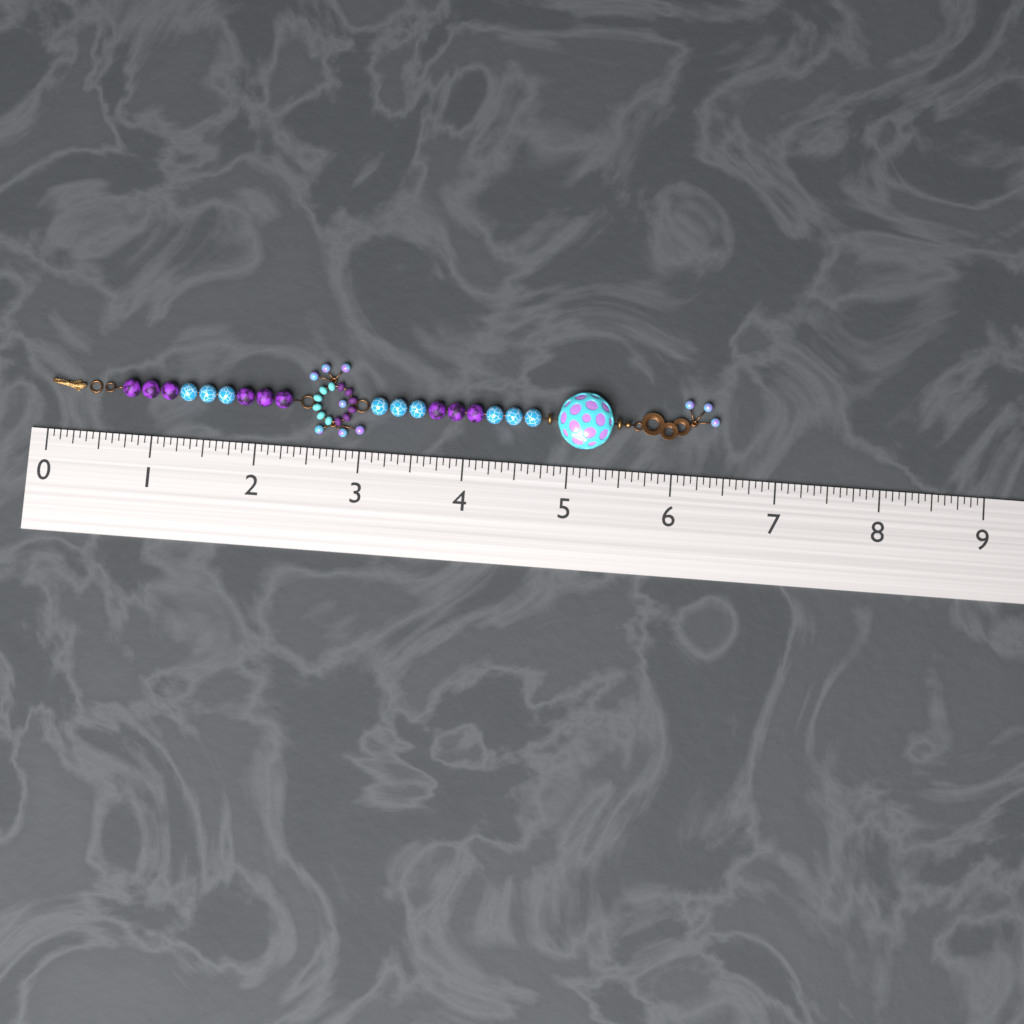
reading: 6.4375 (no unit)
